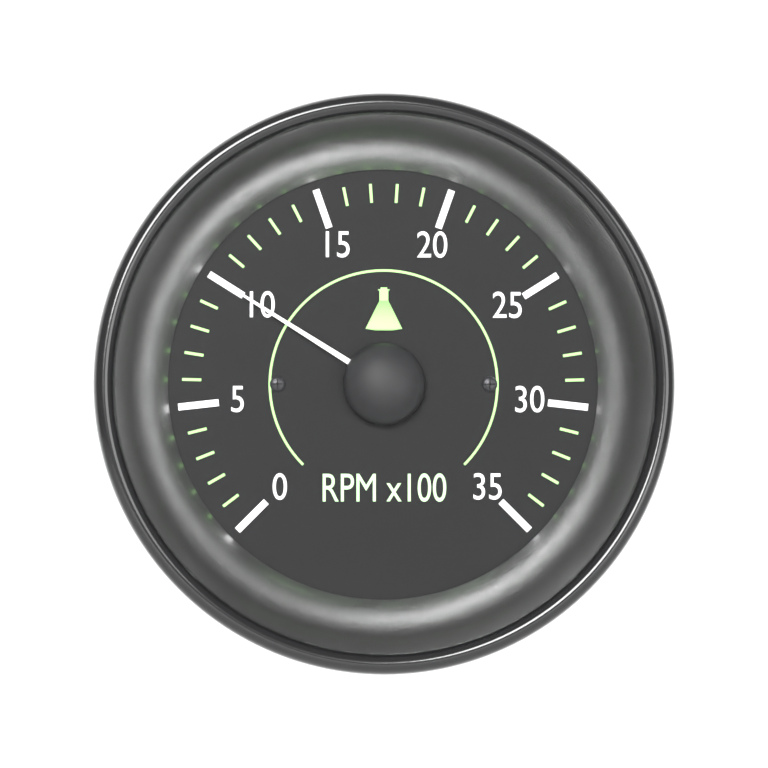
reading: 10 RPM x100
